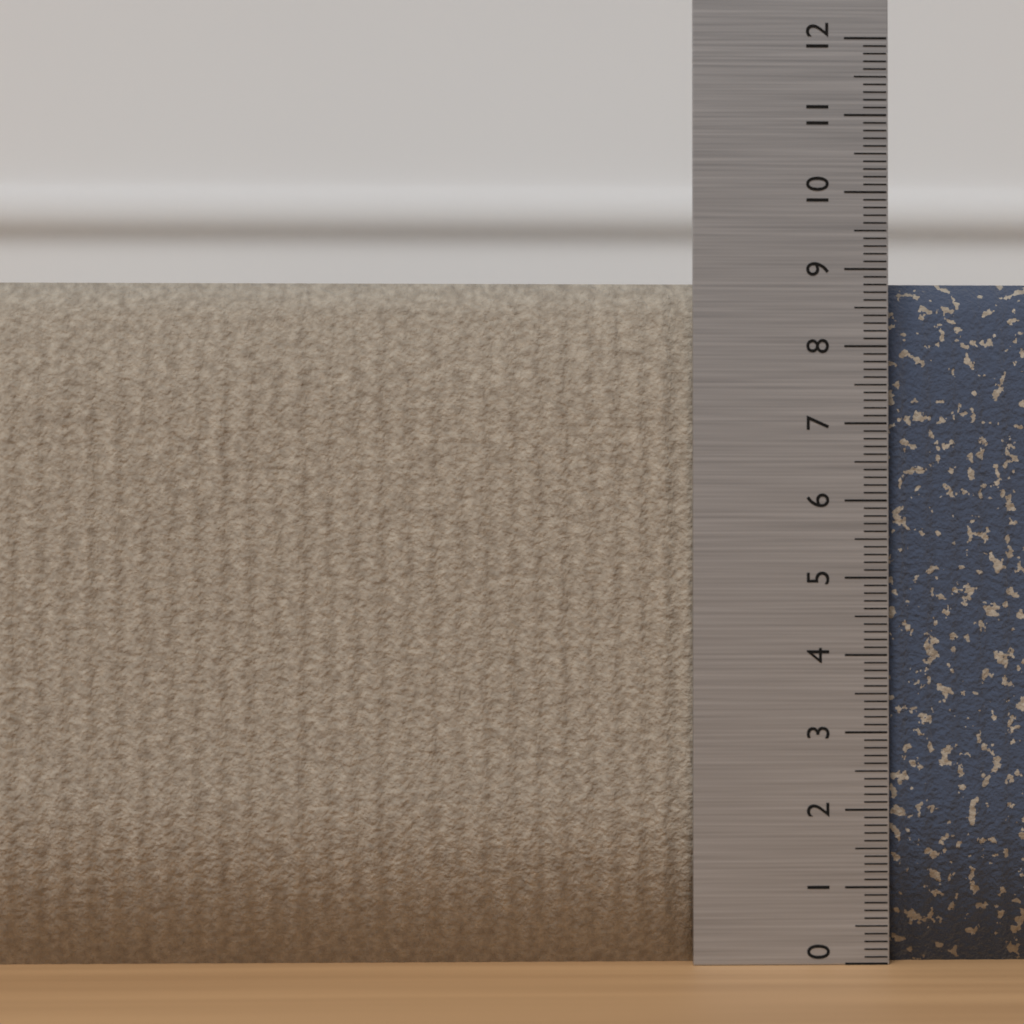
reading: 8.9 (no unit)
